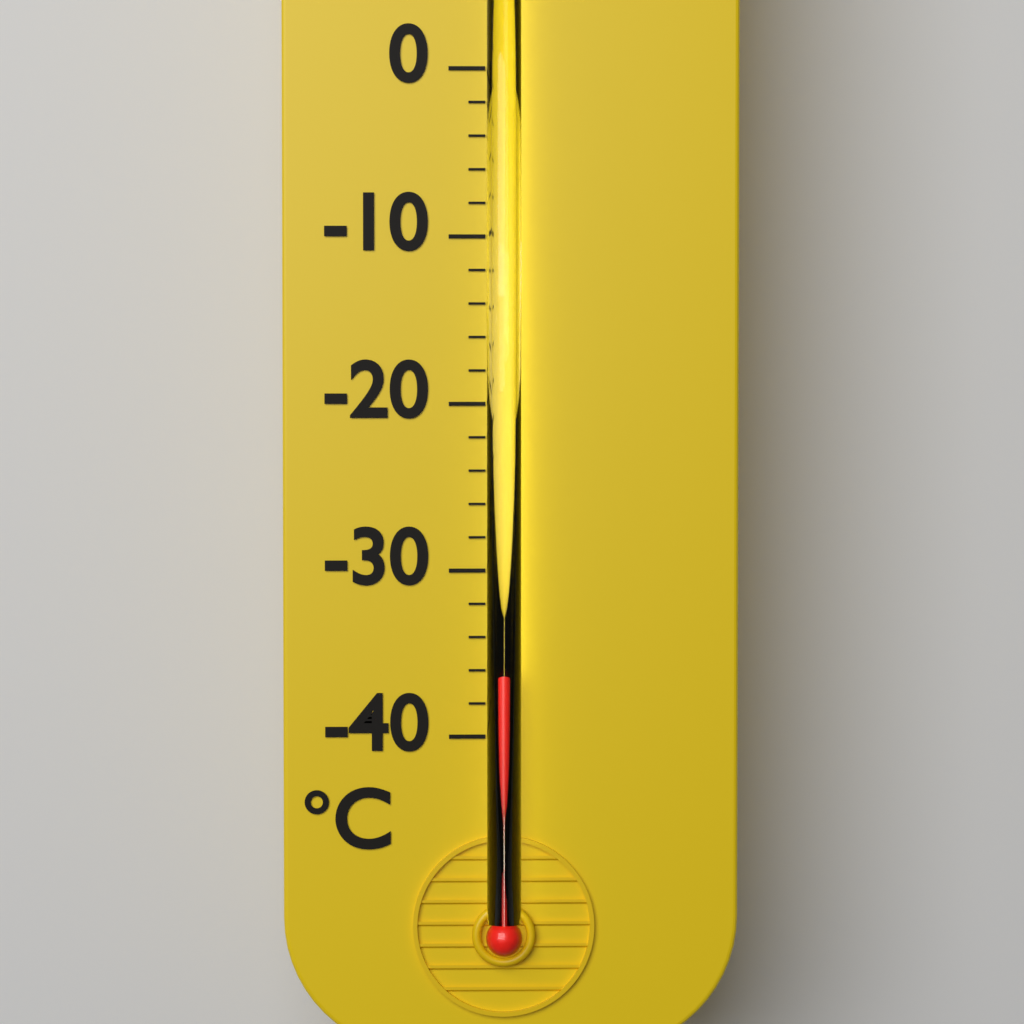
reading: -36 °C
